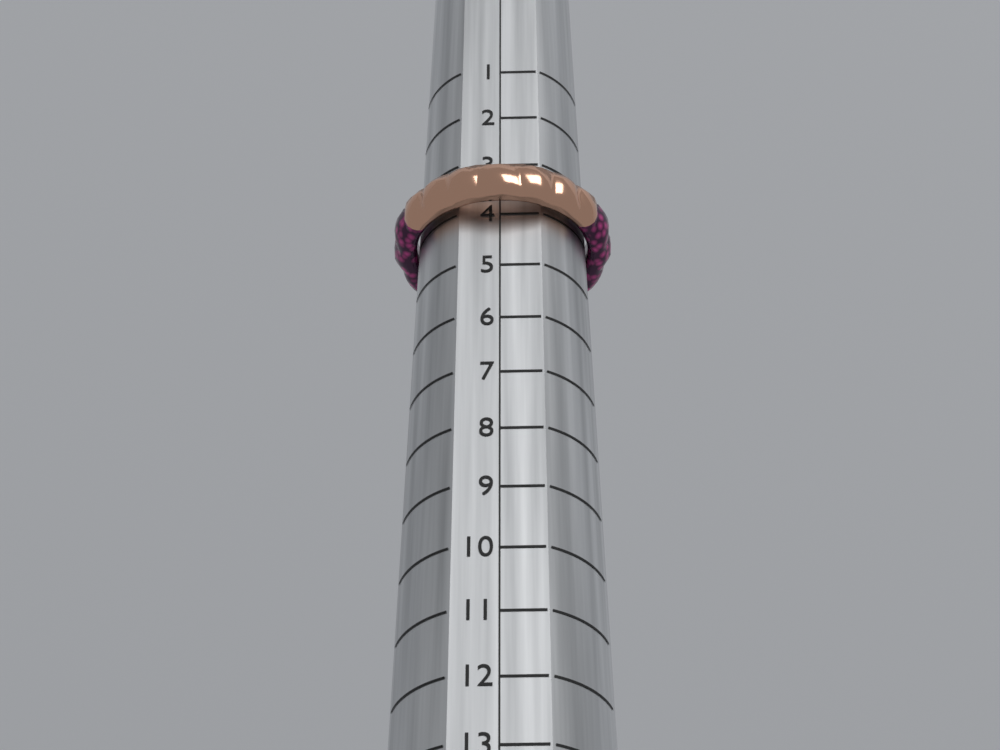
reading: 4 (no unit)
